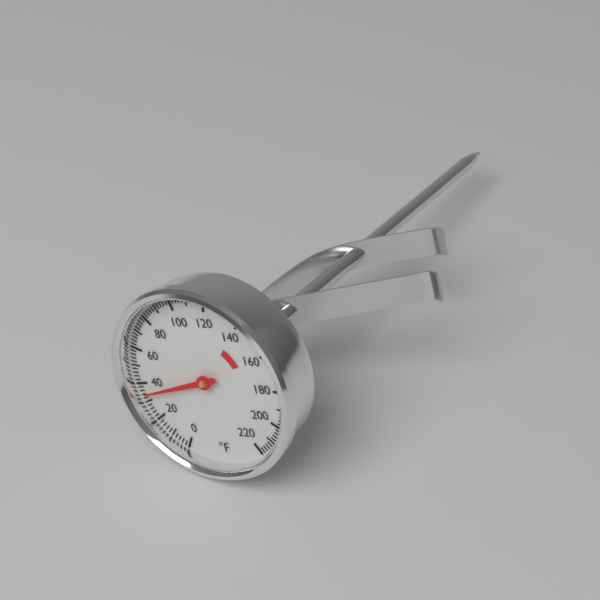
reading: 34 °F
